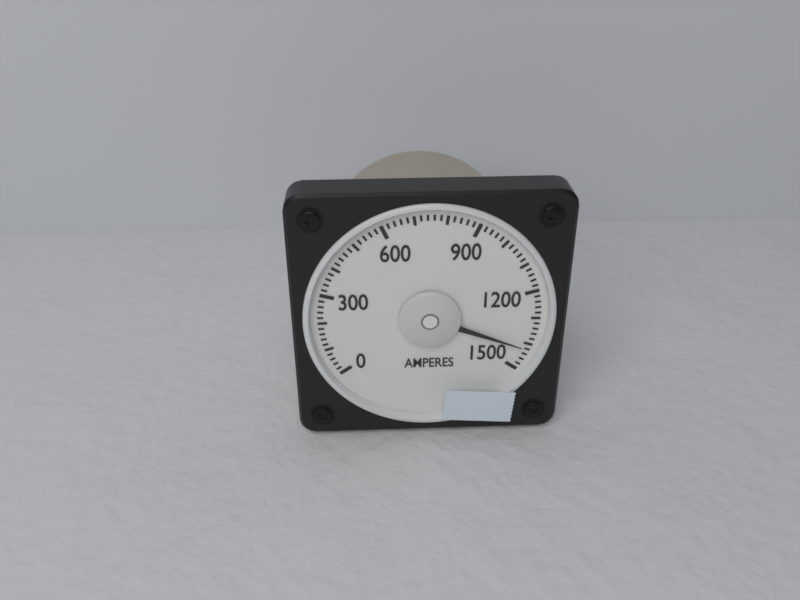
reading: 1420 A
